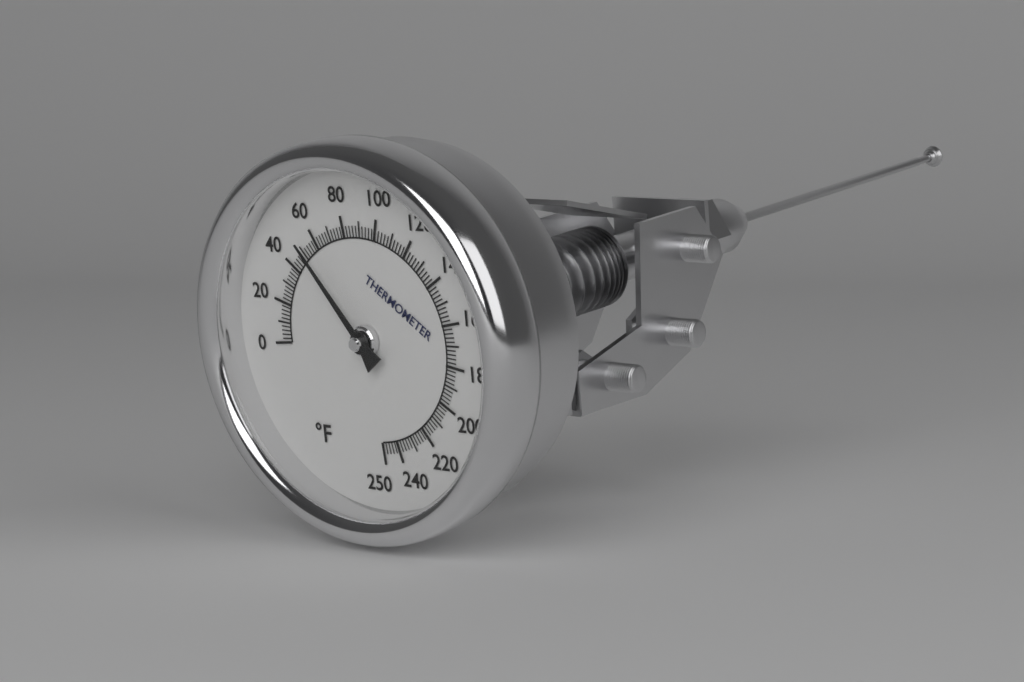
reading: 52 °F
